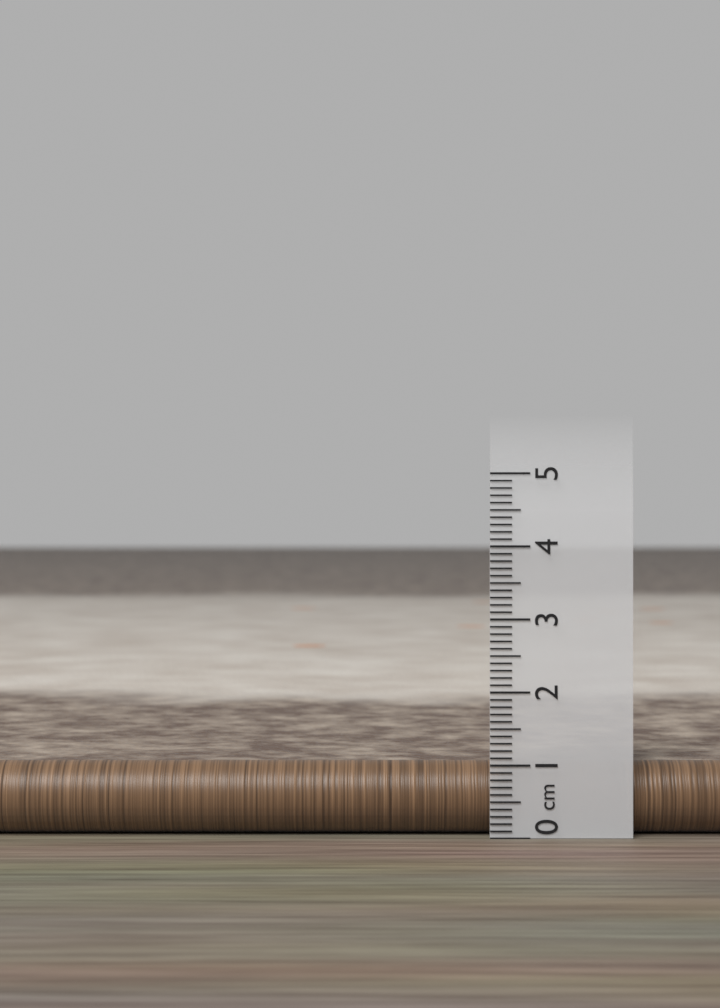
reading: 1.0 cm
